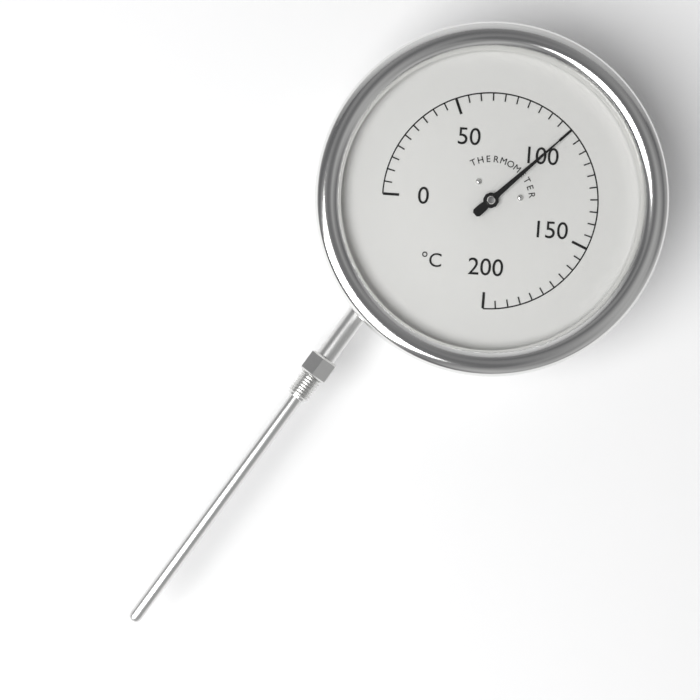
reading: 100 °C
